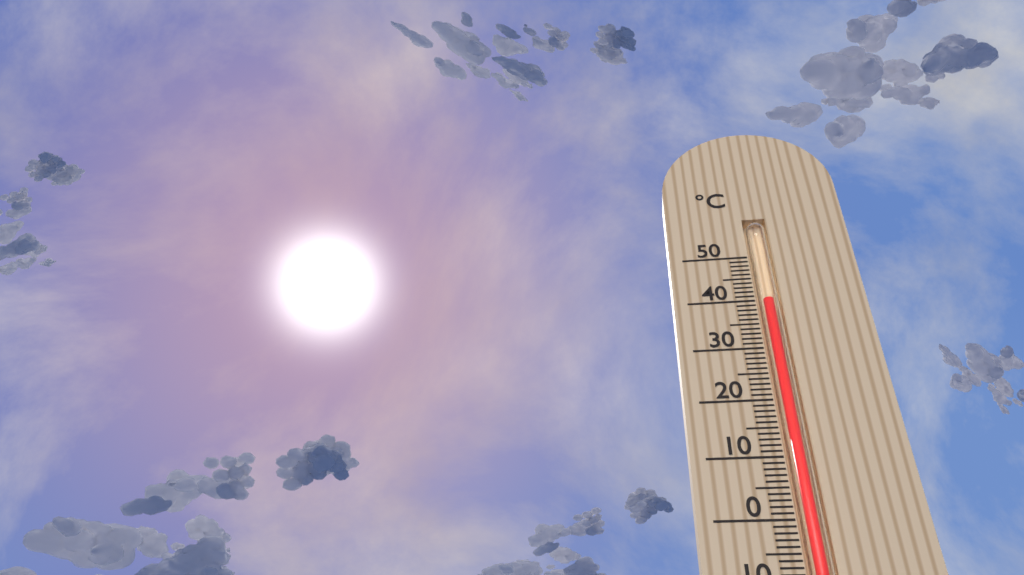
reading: 40 °C
